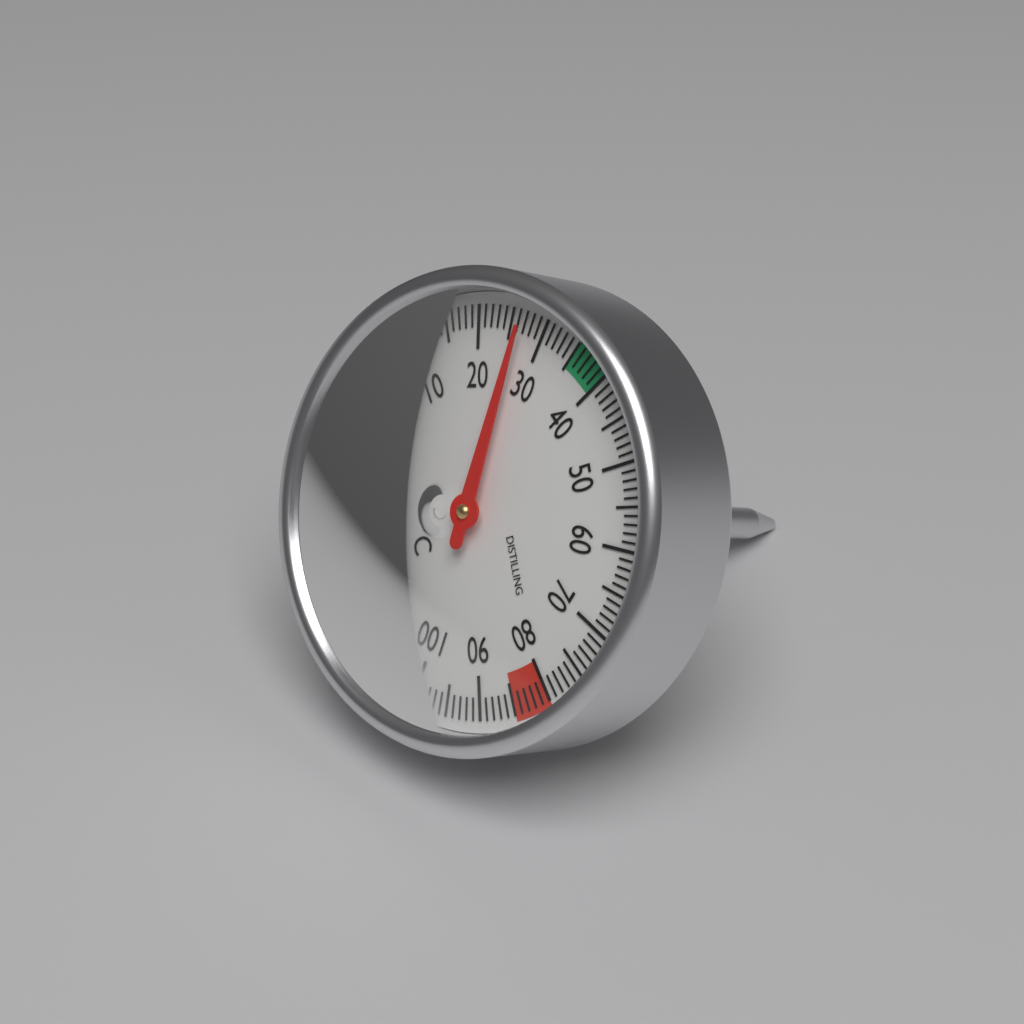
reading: 27 °C
